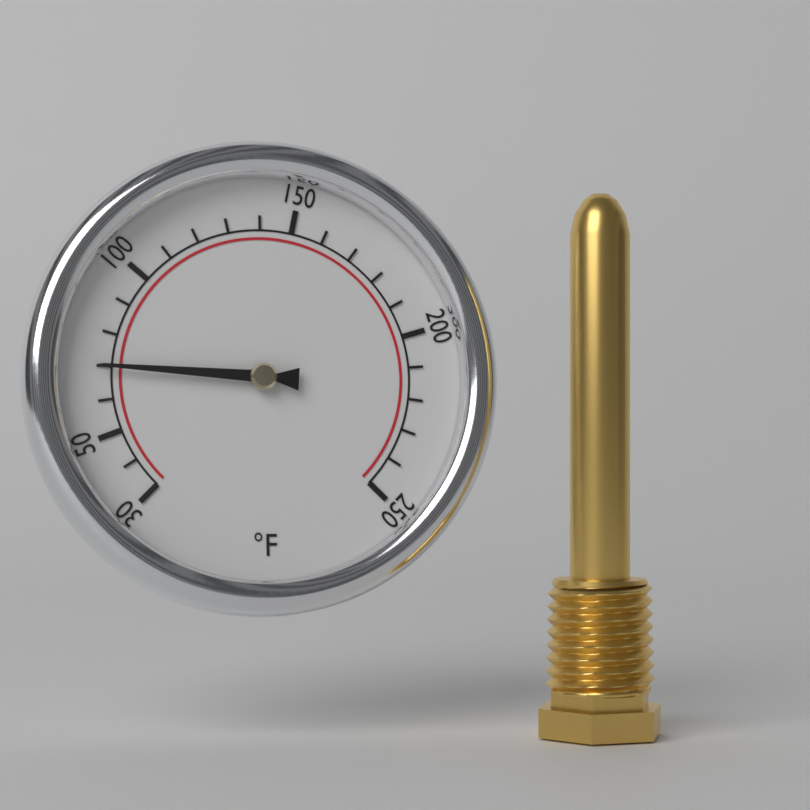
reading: 70 °F
